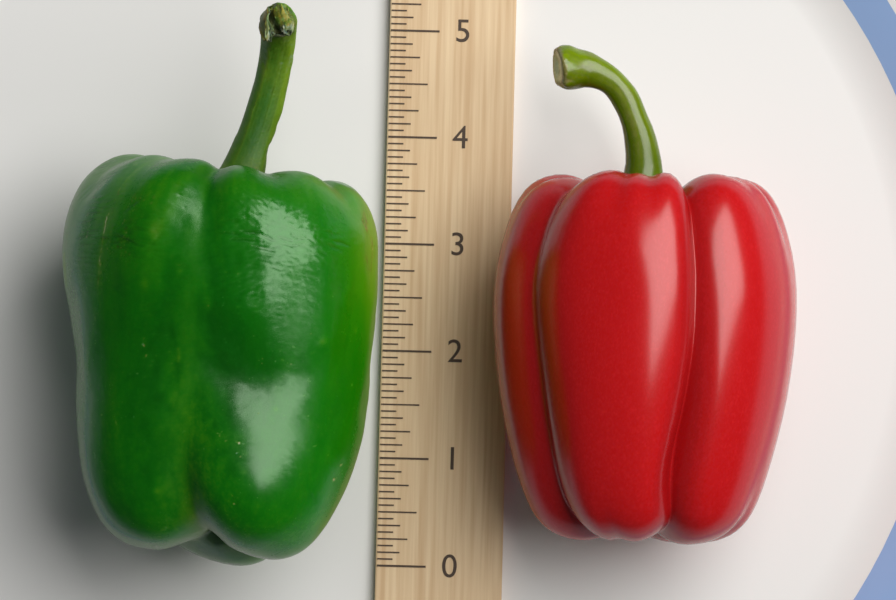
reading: 5.0000 (no unit)
